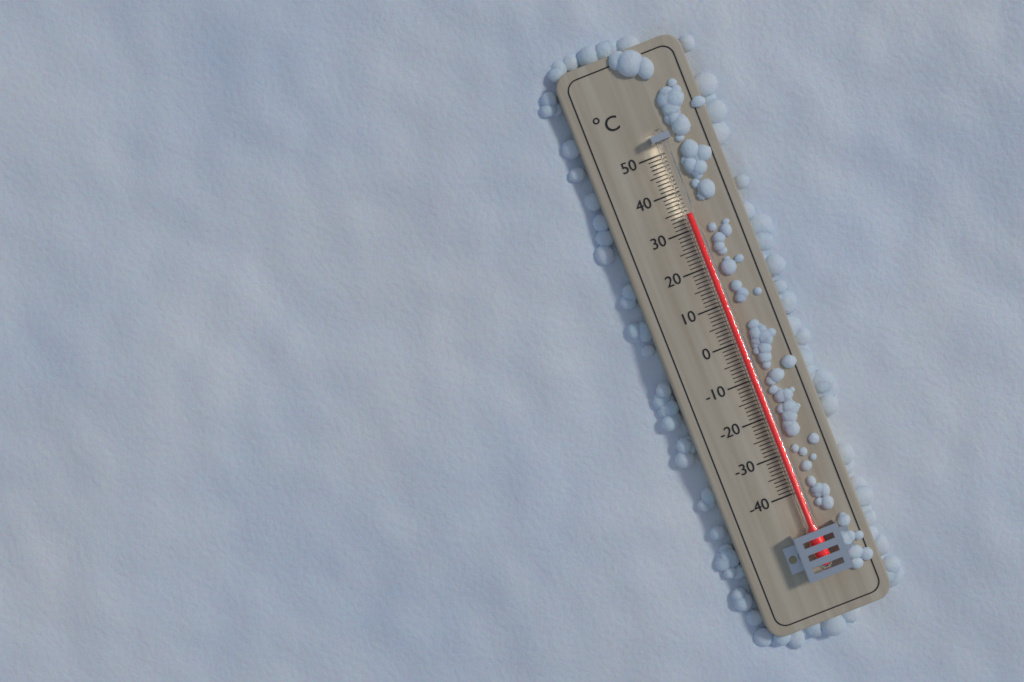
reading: 34 °C
